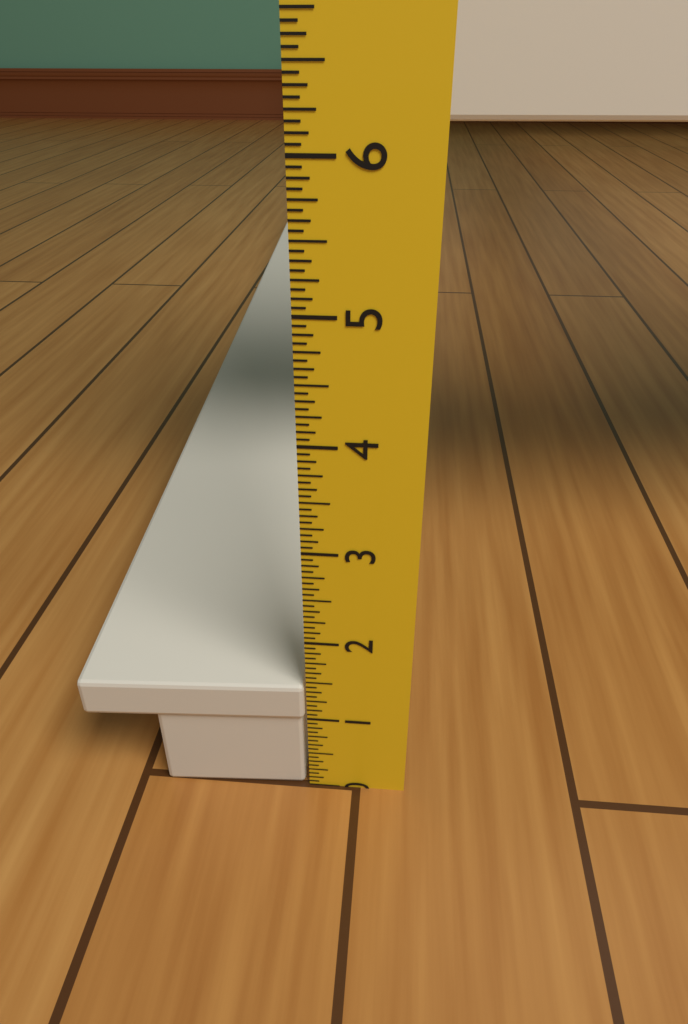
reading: 1.4375 in
